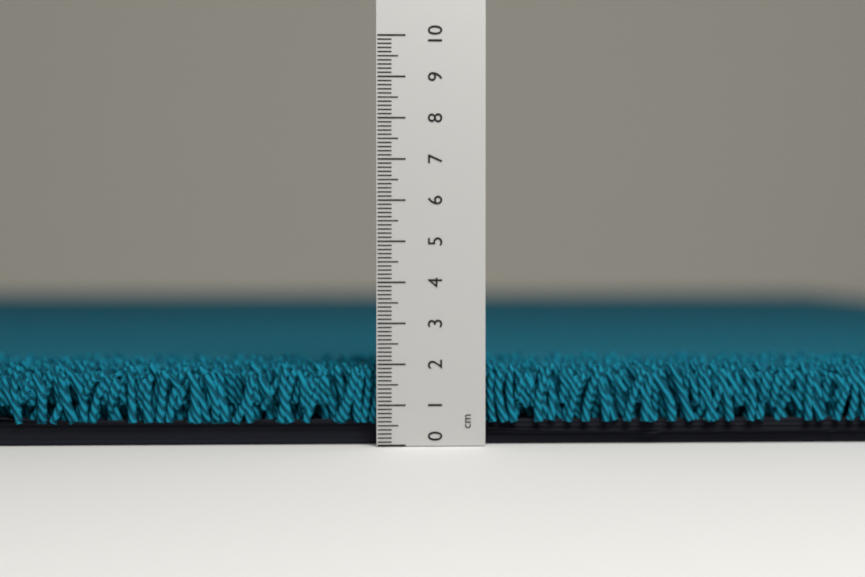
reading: 2.0 cm
